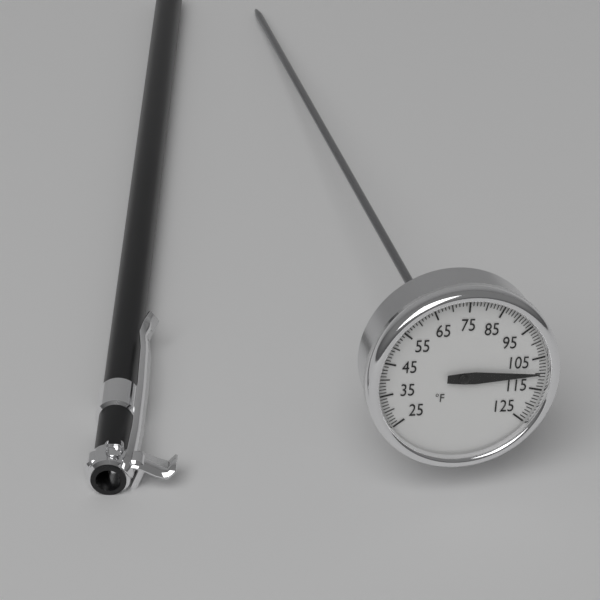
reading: 110 °F
